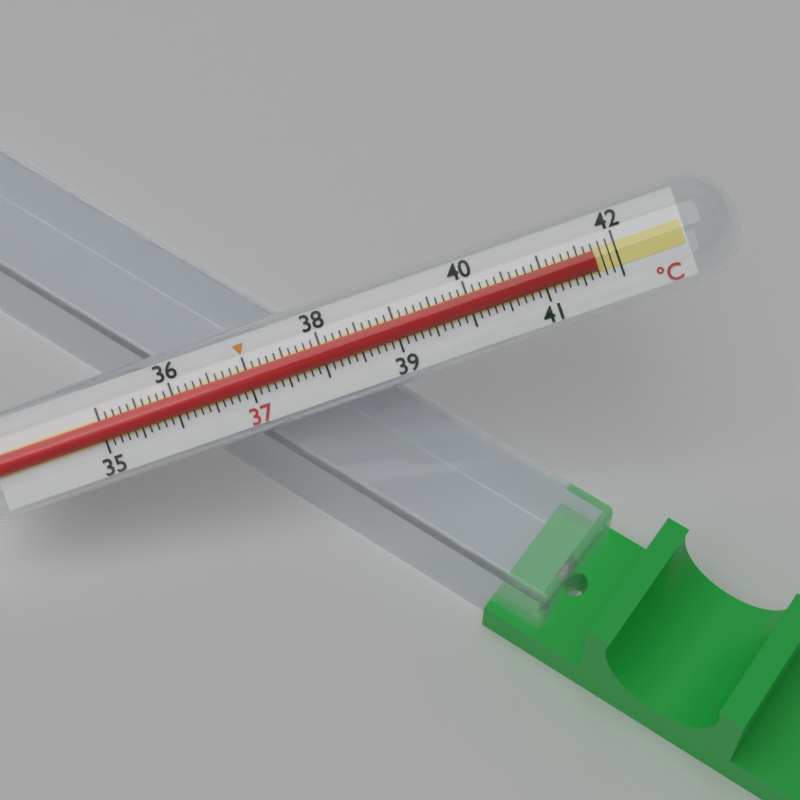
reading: 41.7 °C
